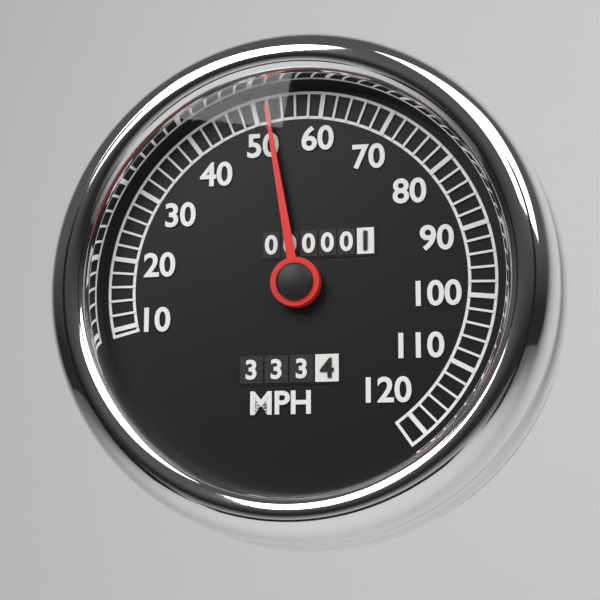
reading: 52 MPH
